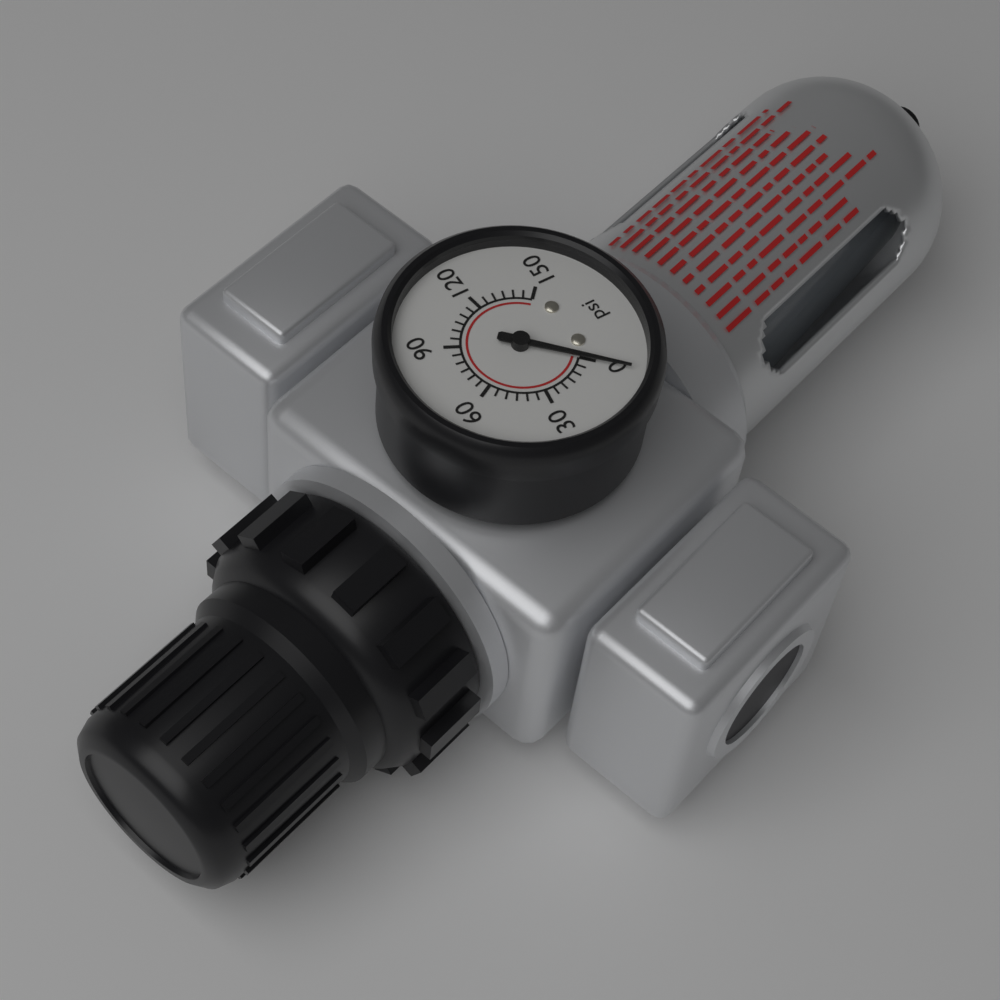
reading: 0 psi
